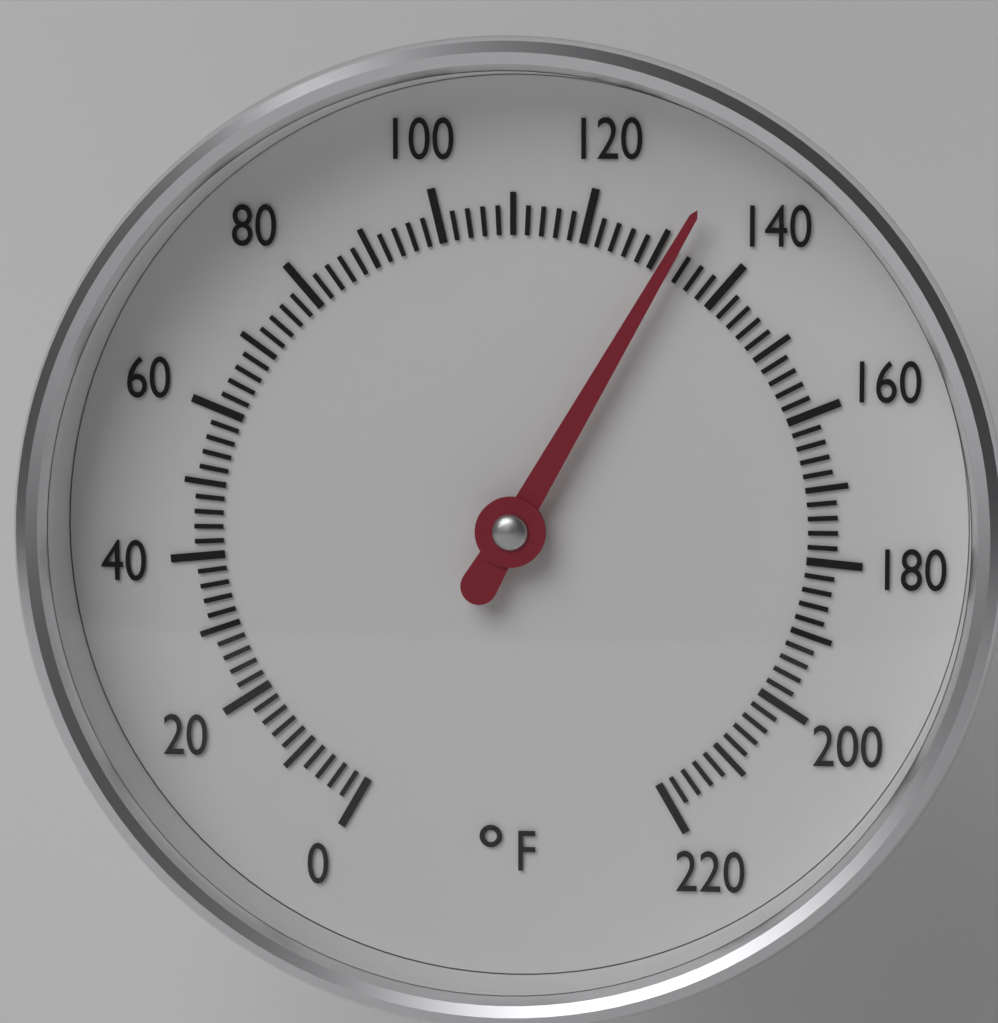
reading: 132 °F
